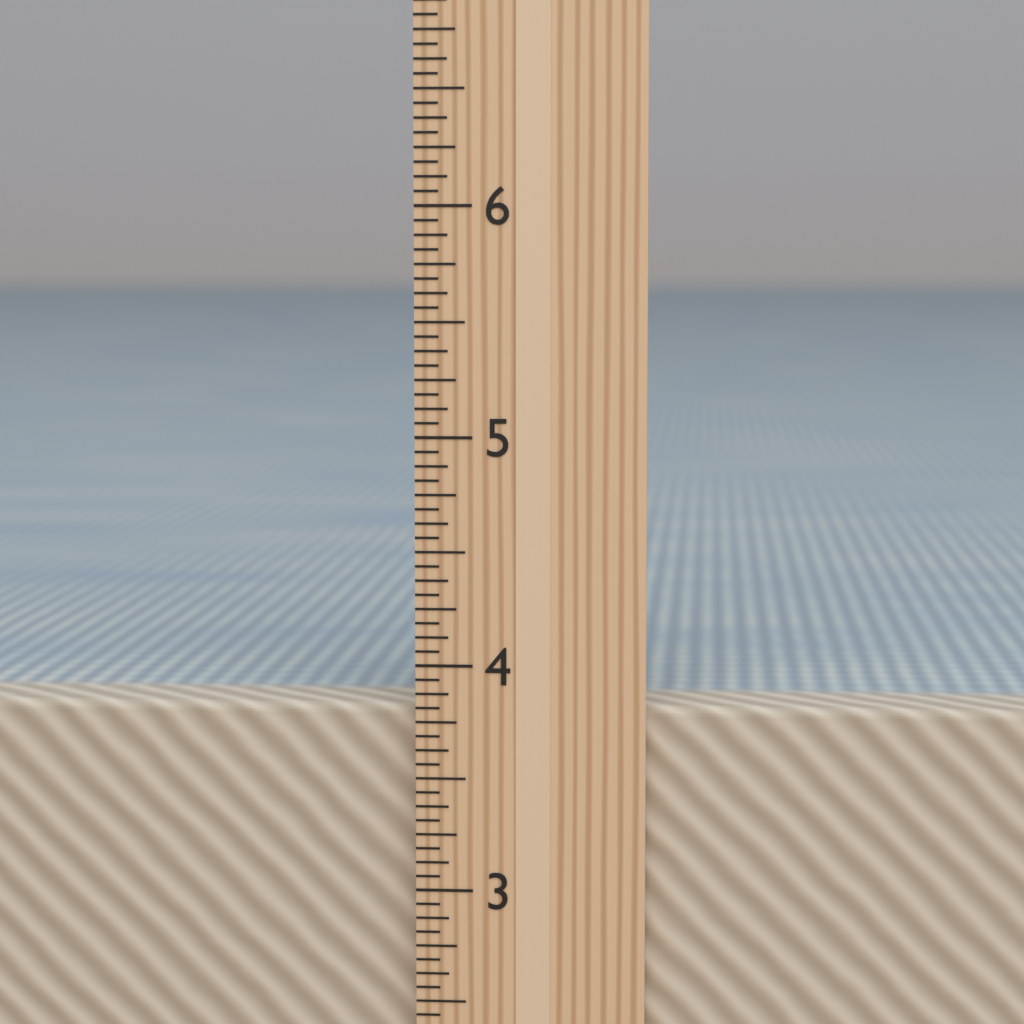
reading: 3.8125 in
